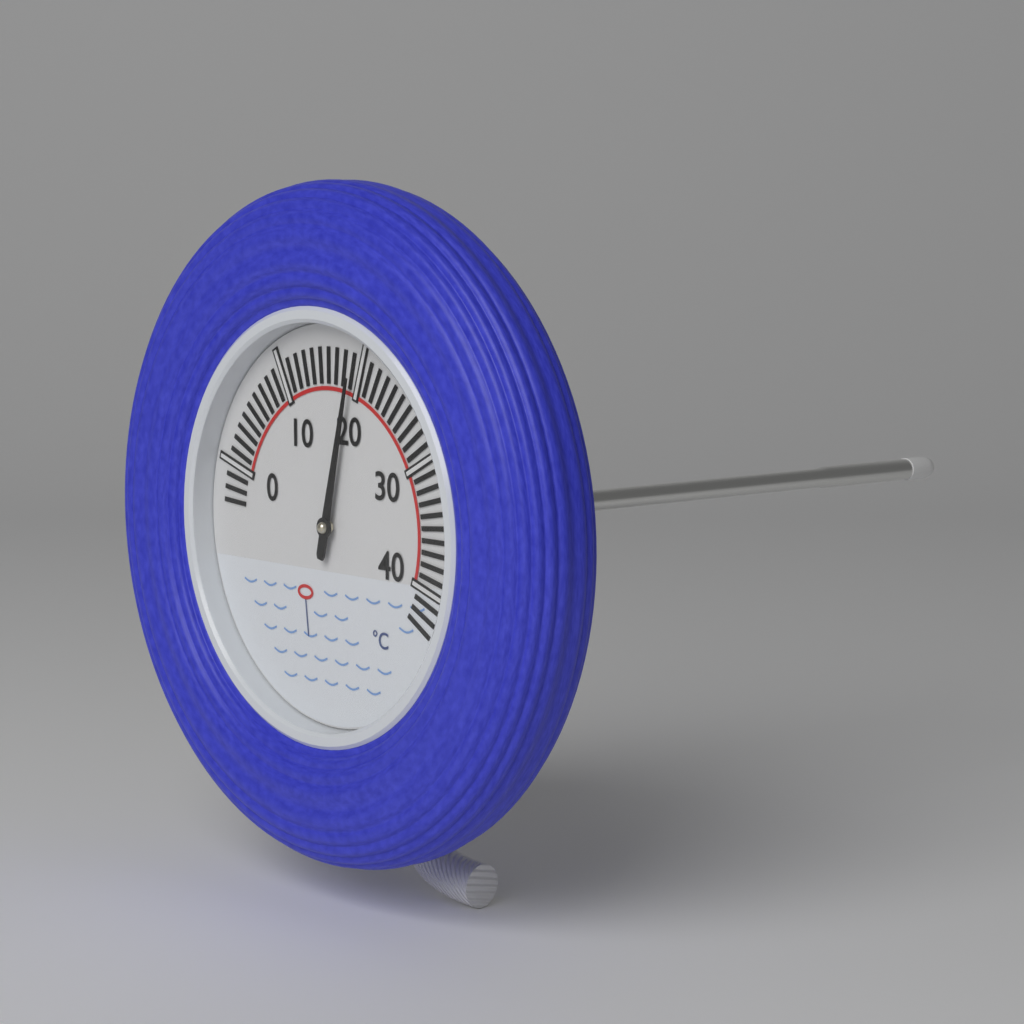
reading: 19 °C
